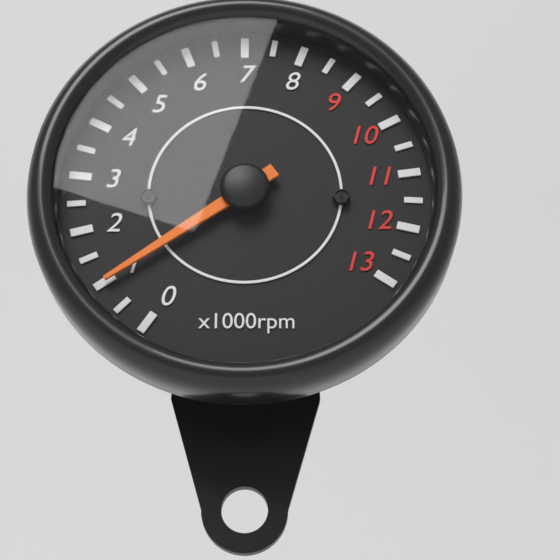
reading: 1000 rpm
